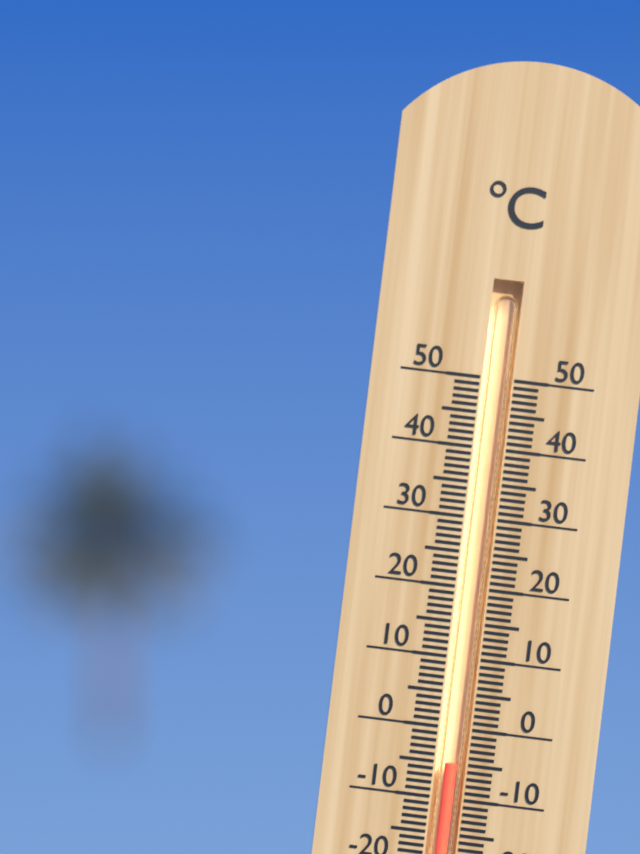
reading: -5 °C
